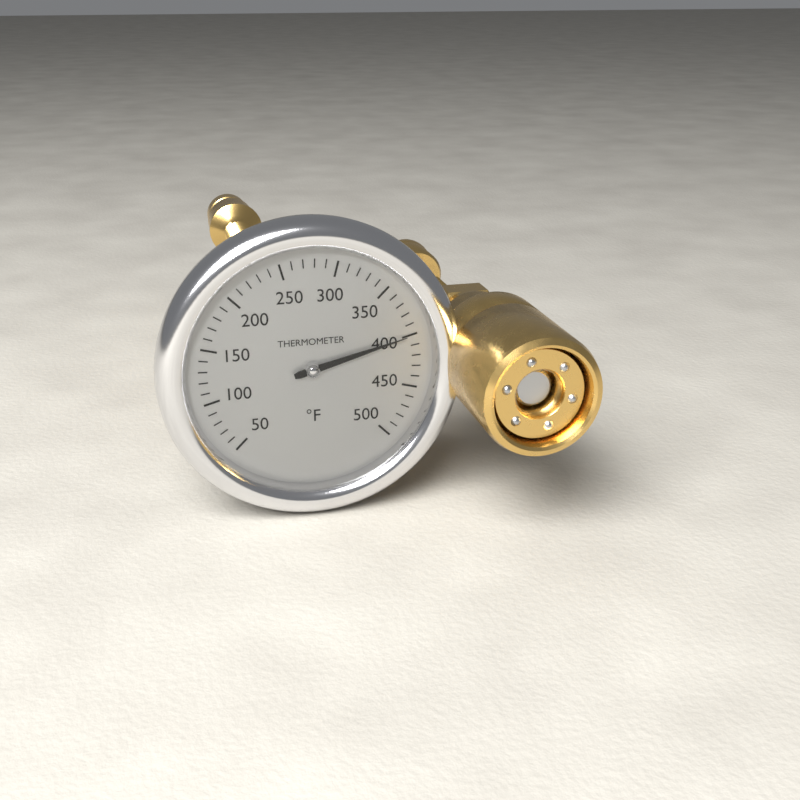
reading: 400 °F
